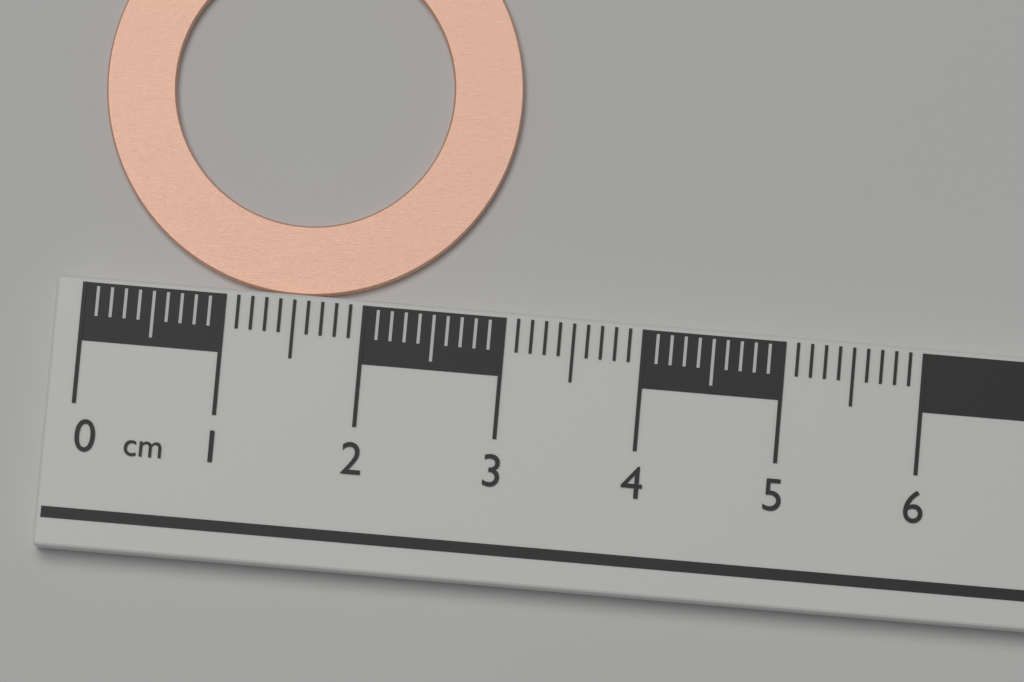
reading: 3.0 cm
